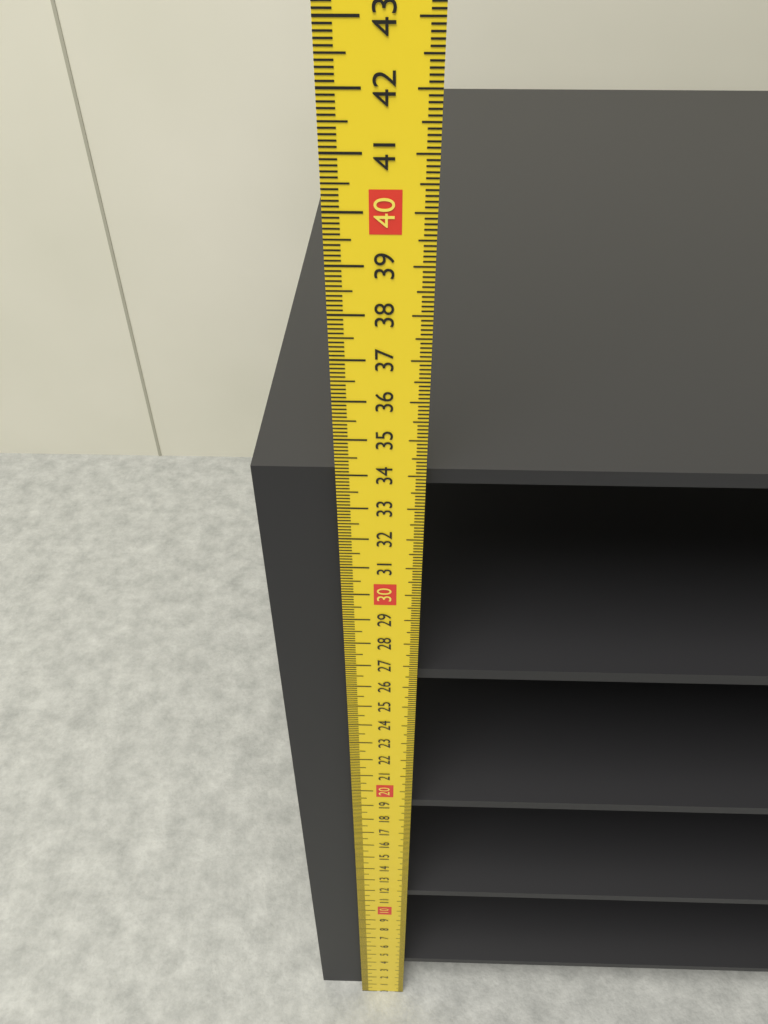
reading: 33.9 cm
